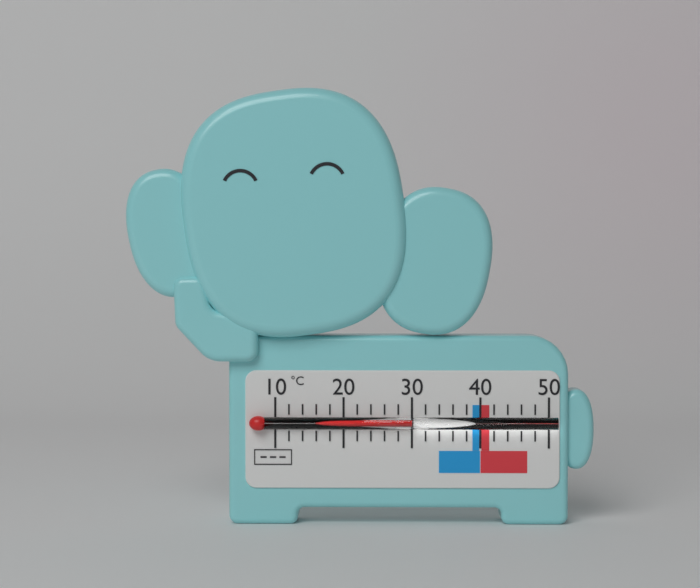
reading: 30 °C
